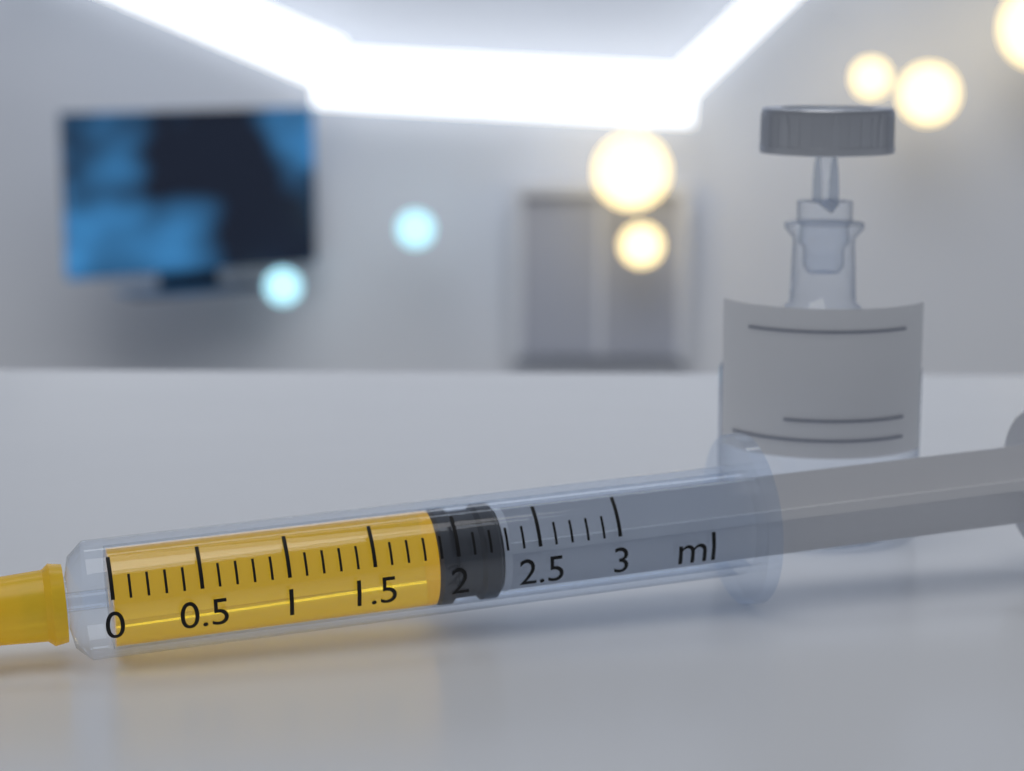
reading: 1.9 ml
